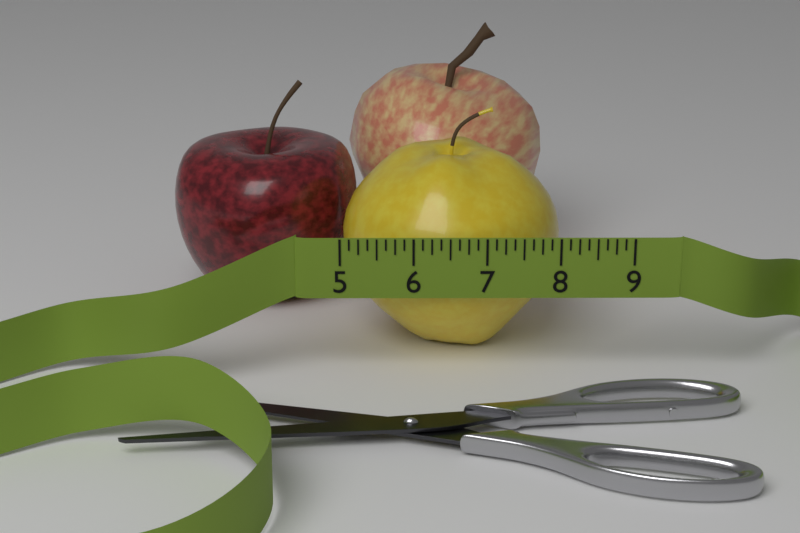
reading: 8.125 (no unit)
